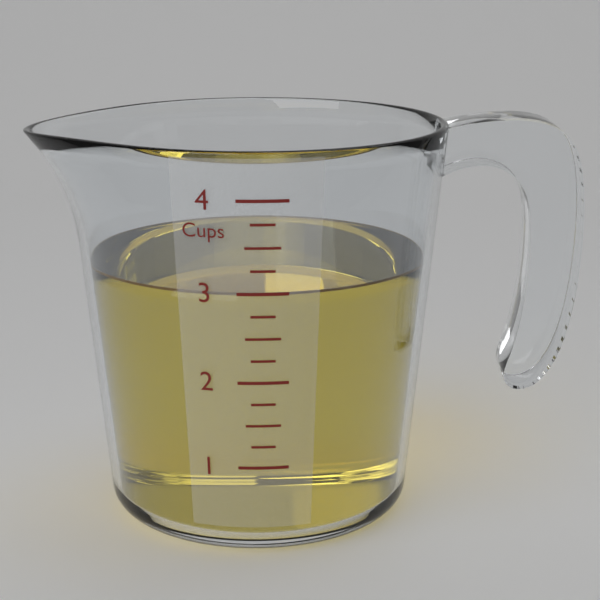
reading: 3.00 cups
